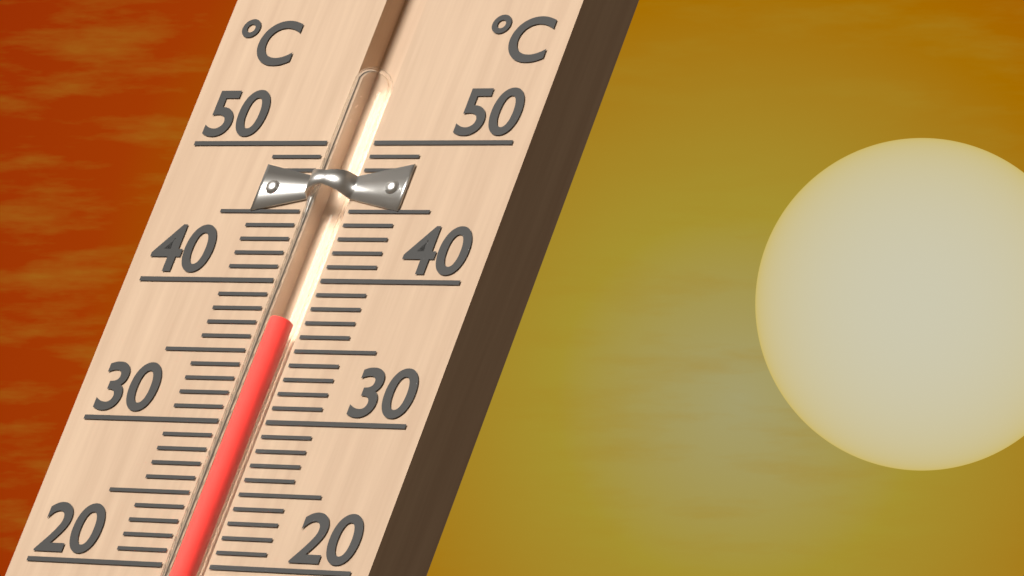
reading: 37 °C
